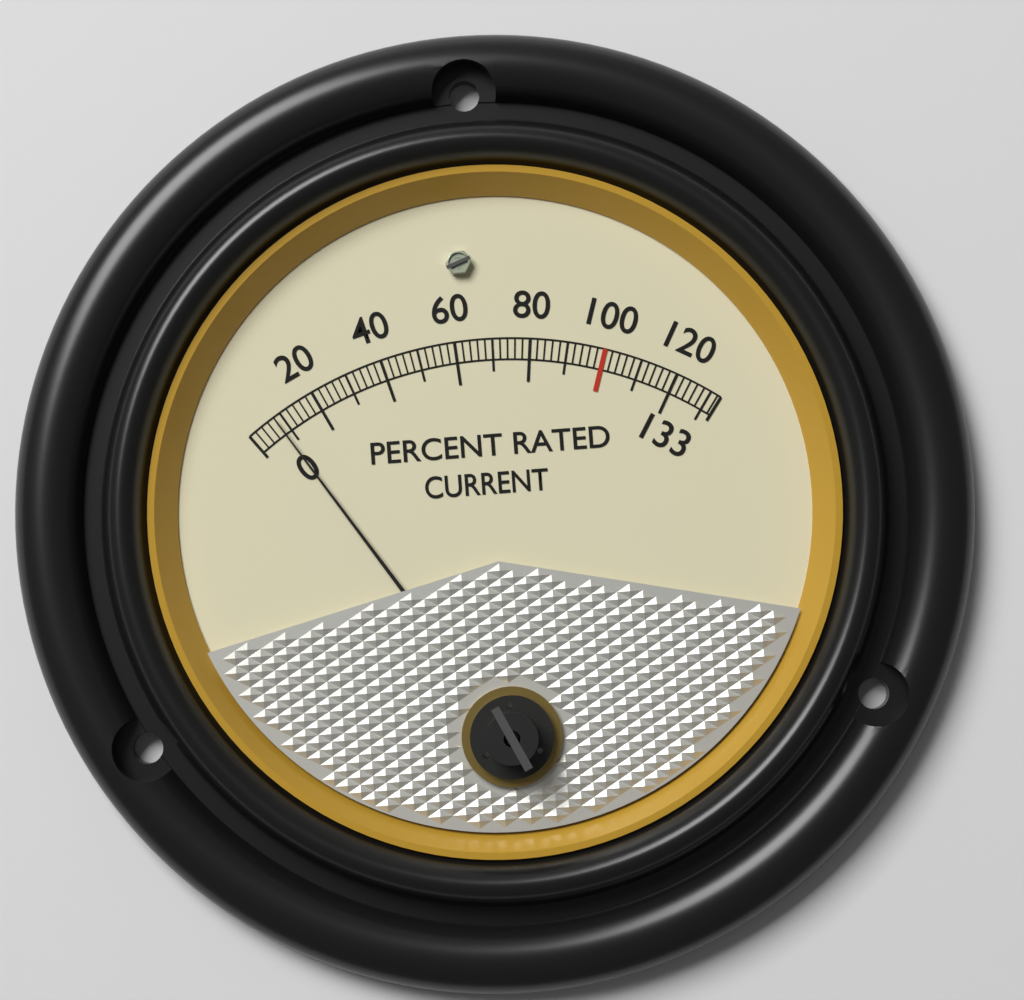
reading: 8 %
